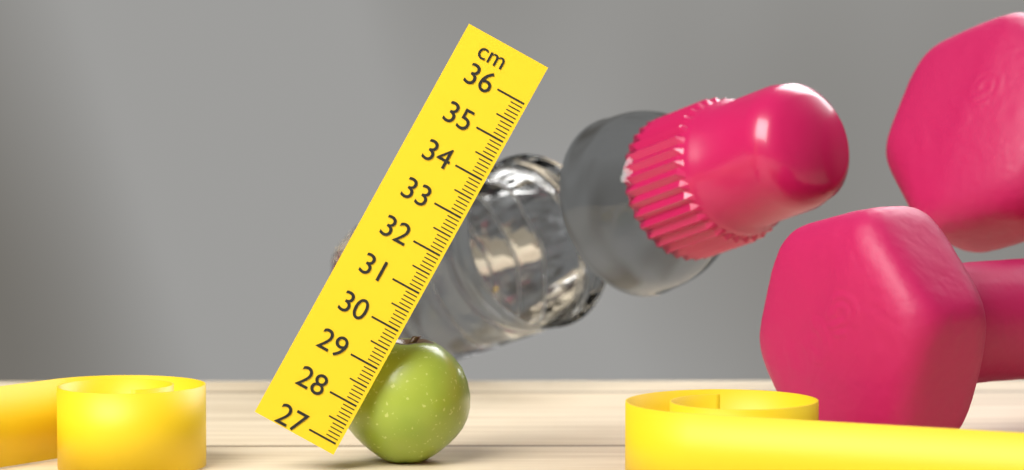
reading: 30.0 cm
